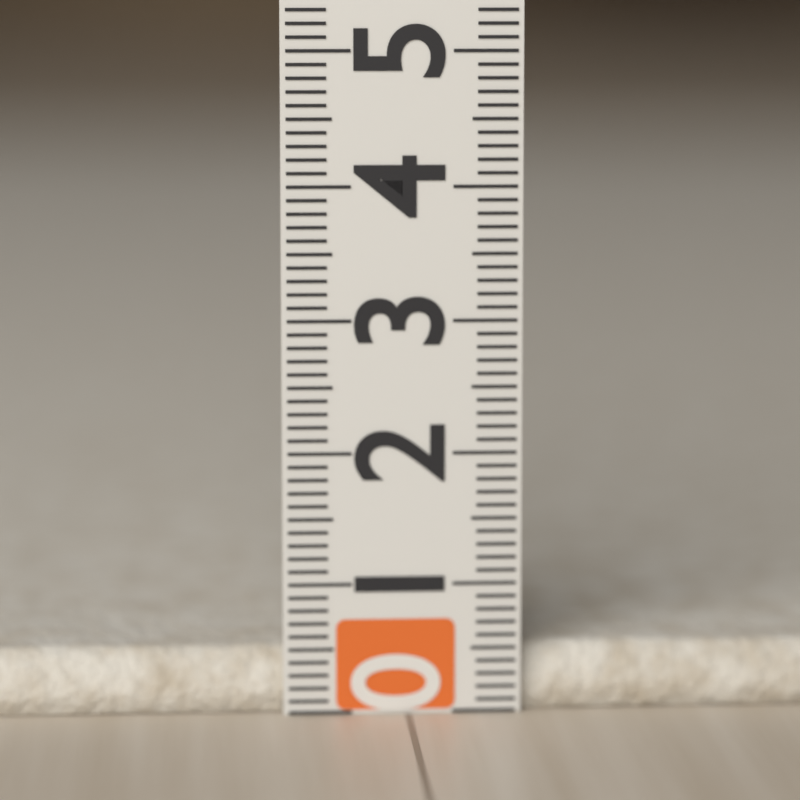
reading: 0.5 (no unit)
